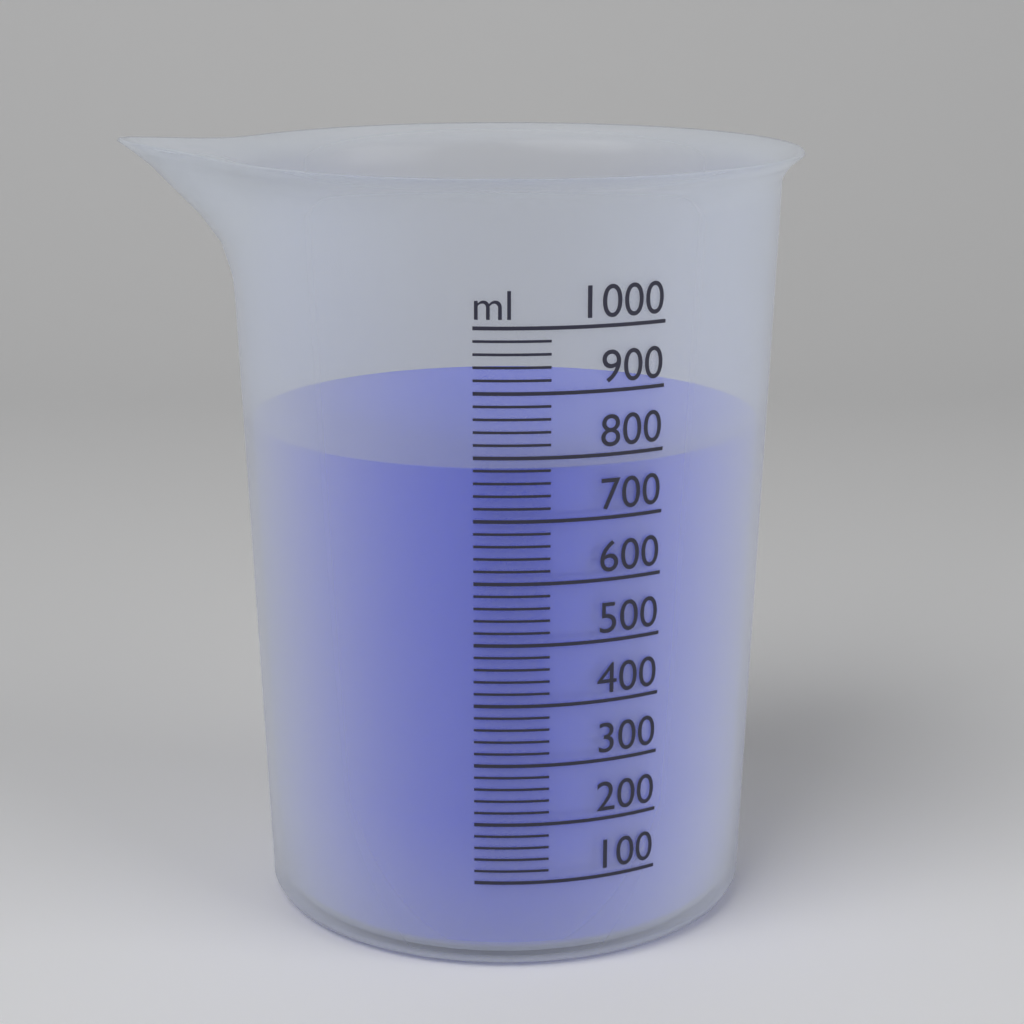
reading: 780 ml
